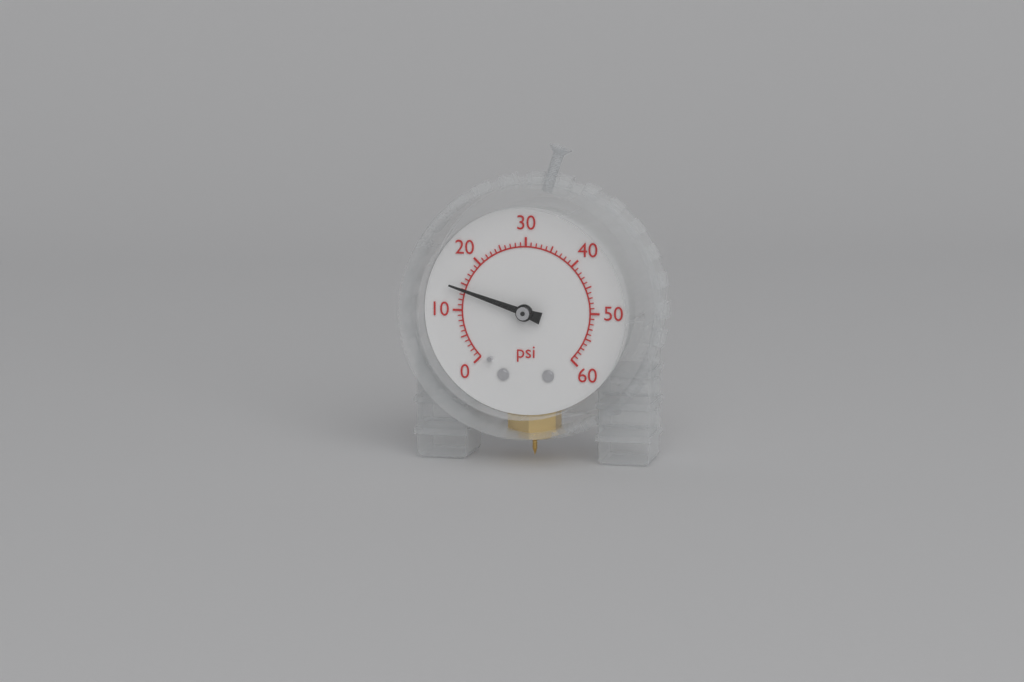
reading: 14 psi
